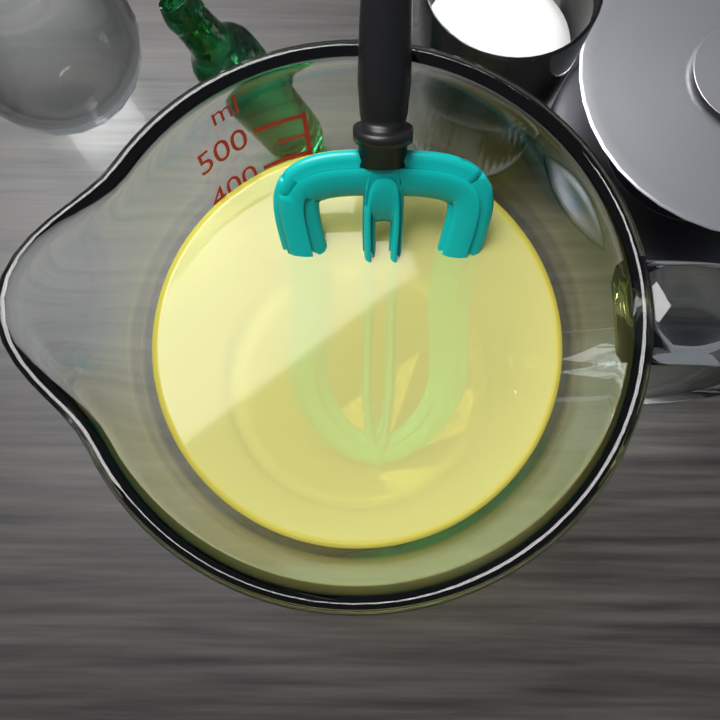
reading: 400 ml
